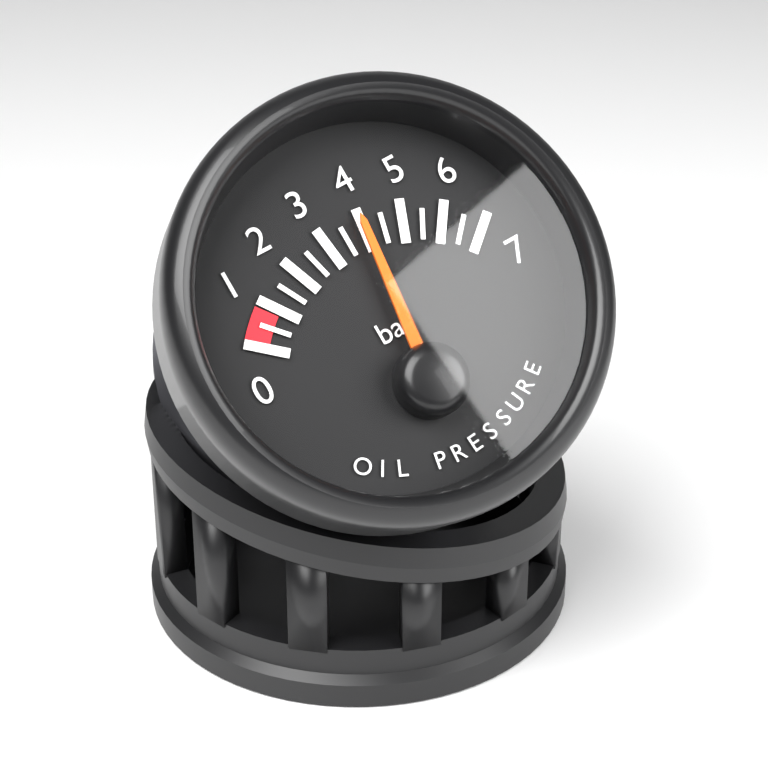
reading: 4.0 bar
